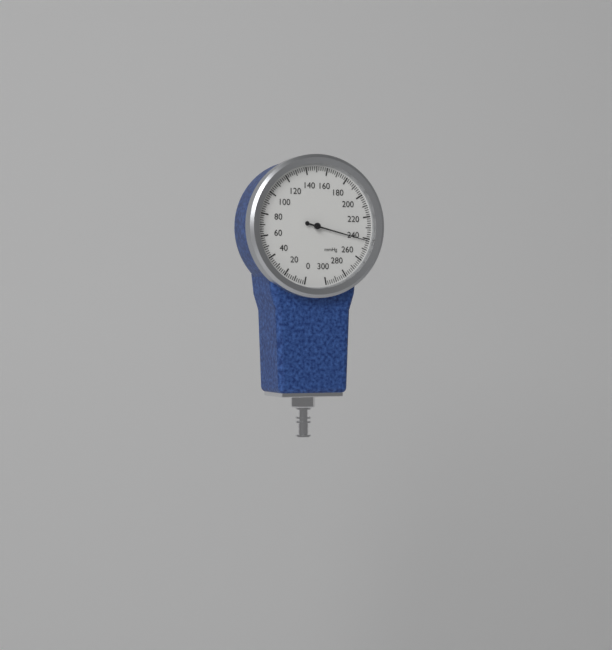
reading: 242 mmHg
